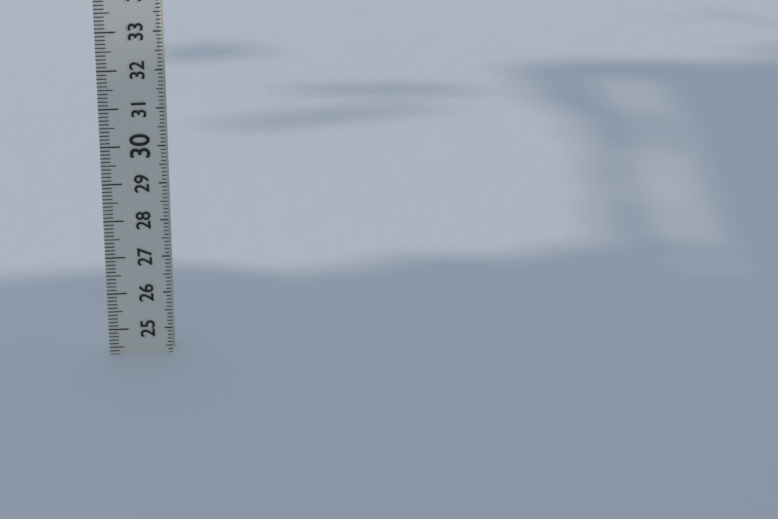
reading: 24.3 (no unit)
